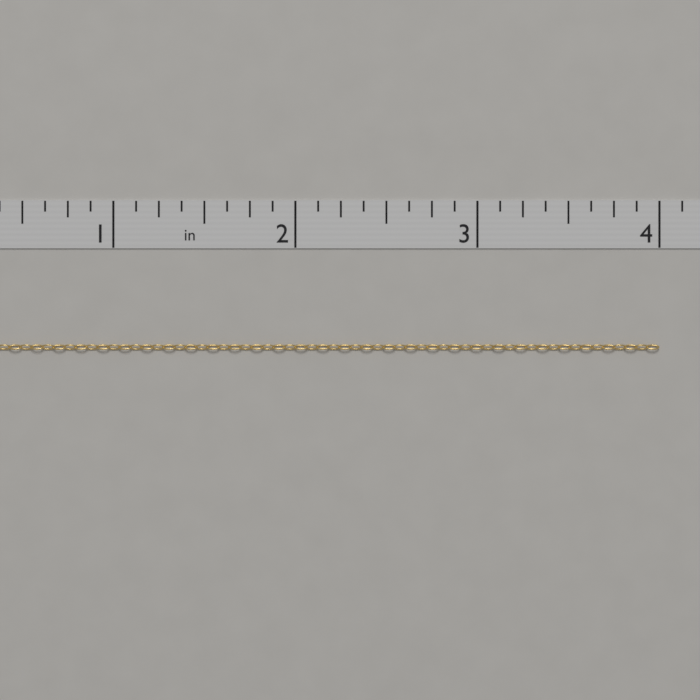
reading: 4.000 in
